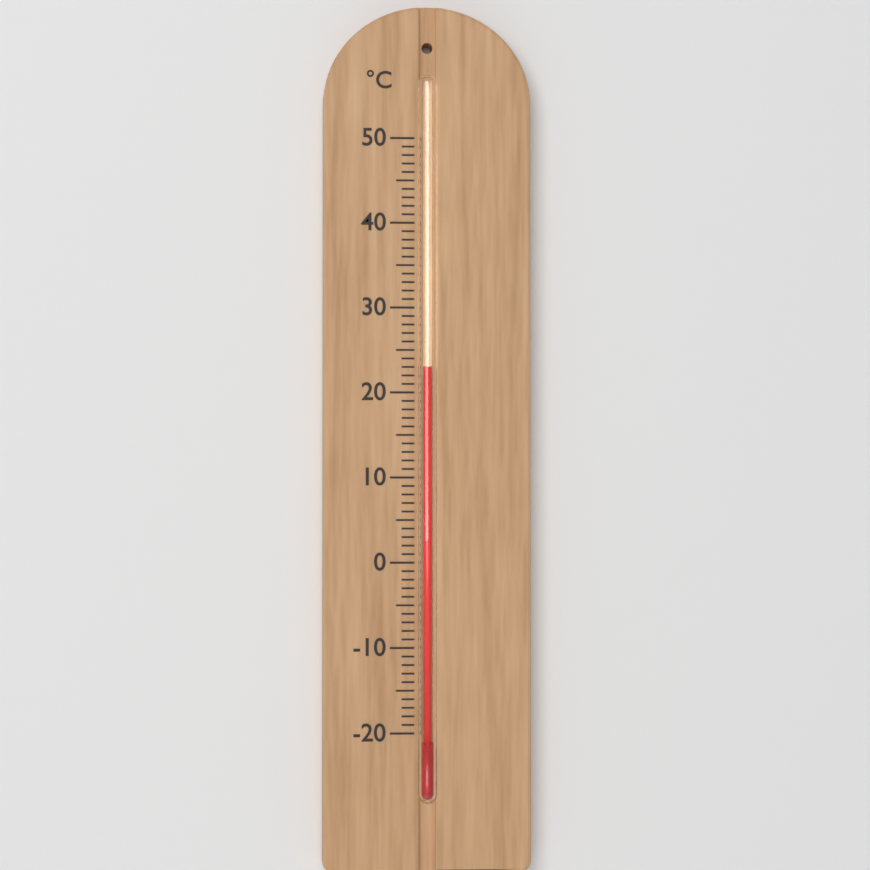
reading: 23 °C
